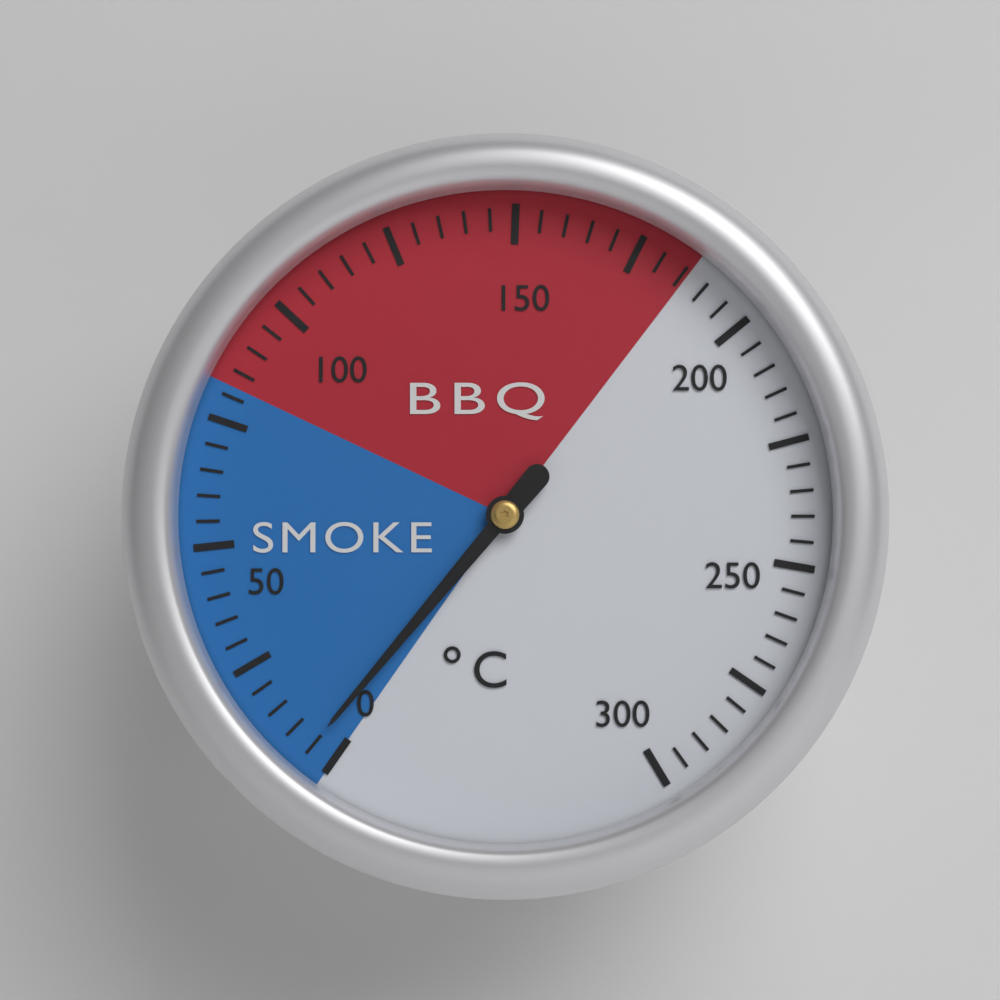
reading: 5 °C
